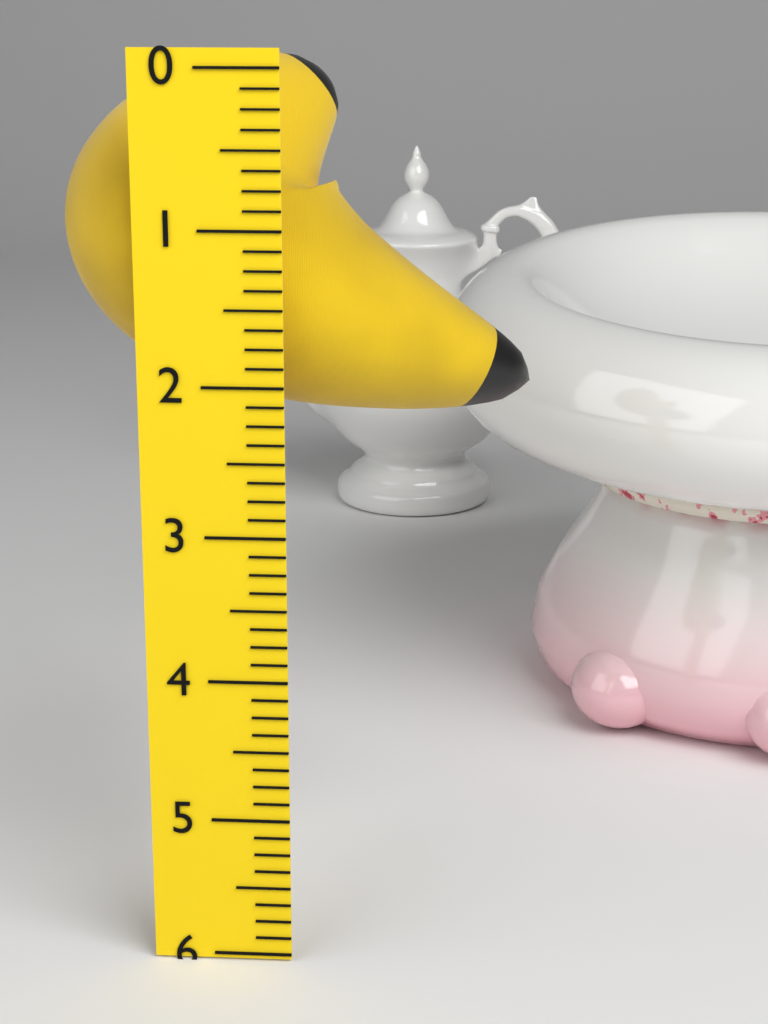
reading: 2.375 (no unit)
